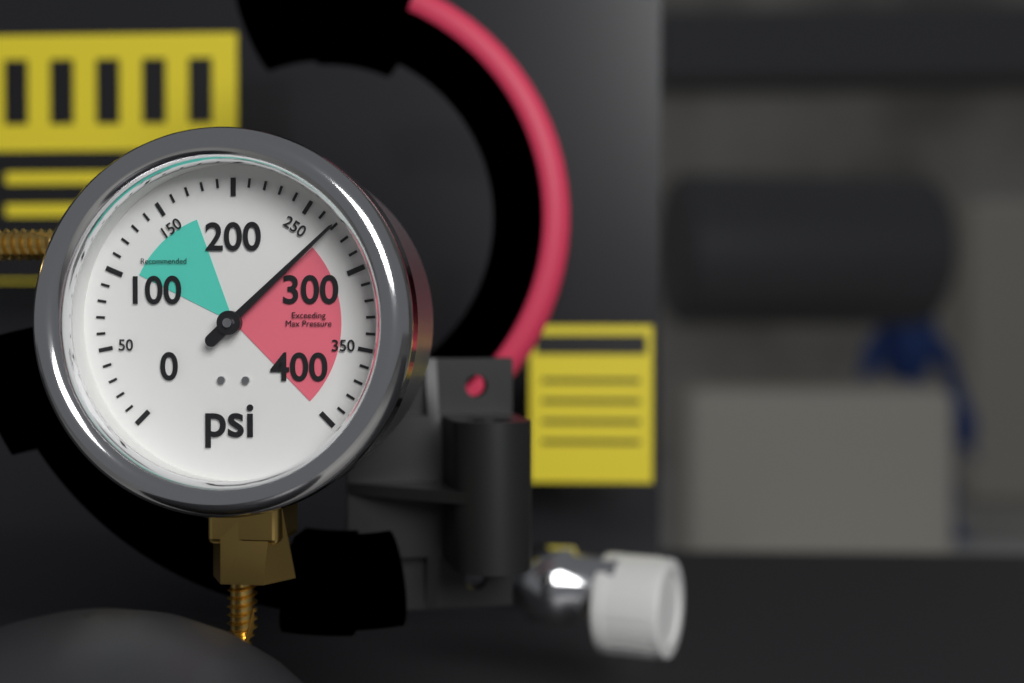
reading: 270 psi
